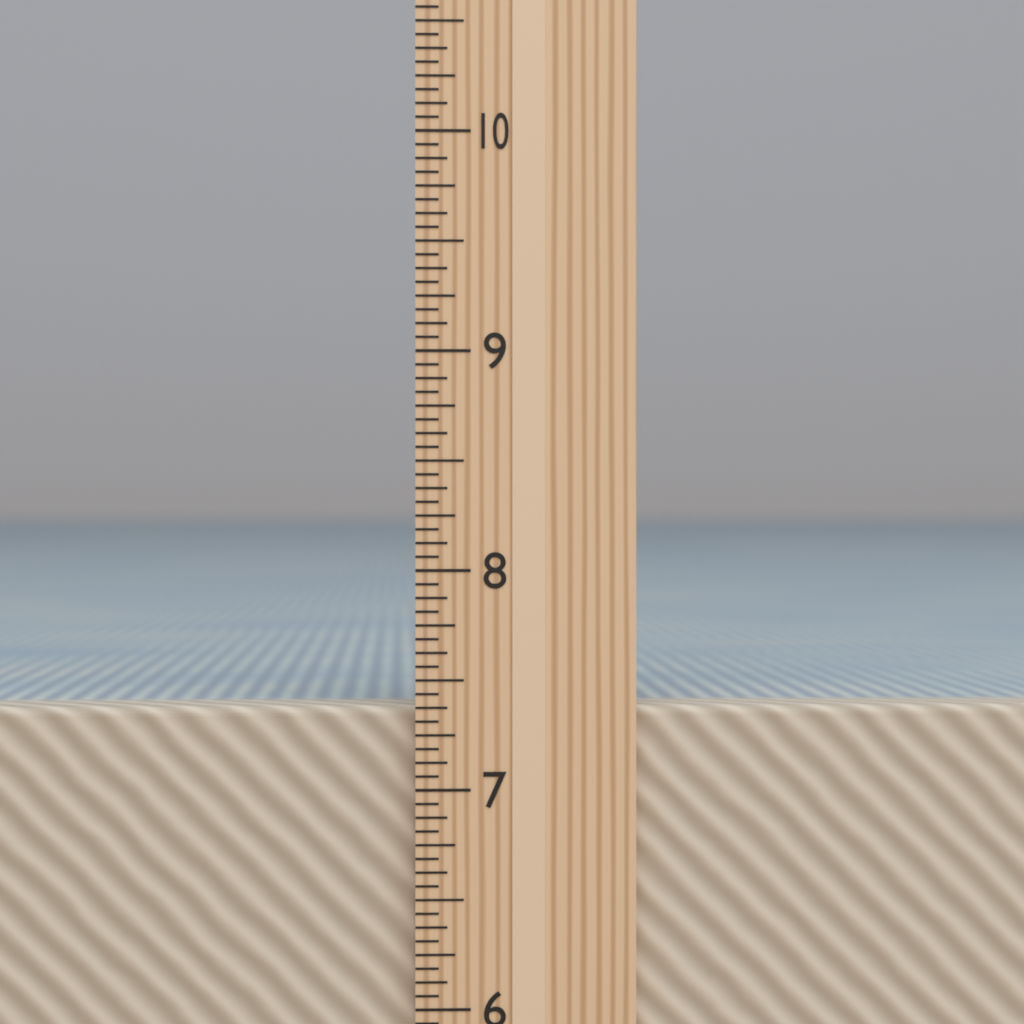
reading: 7.3750 in
